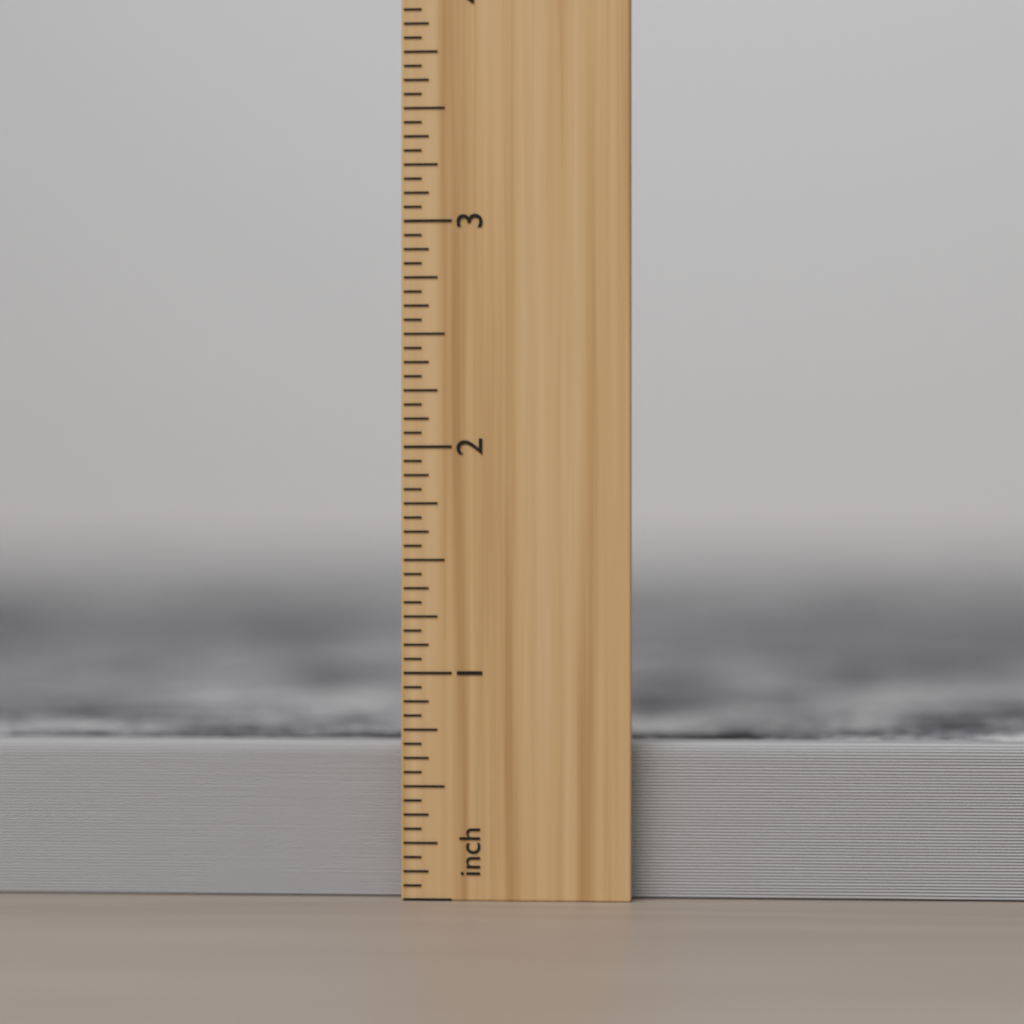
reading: 0.6875 inch
